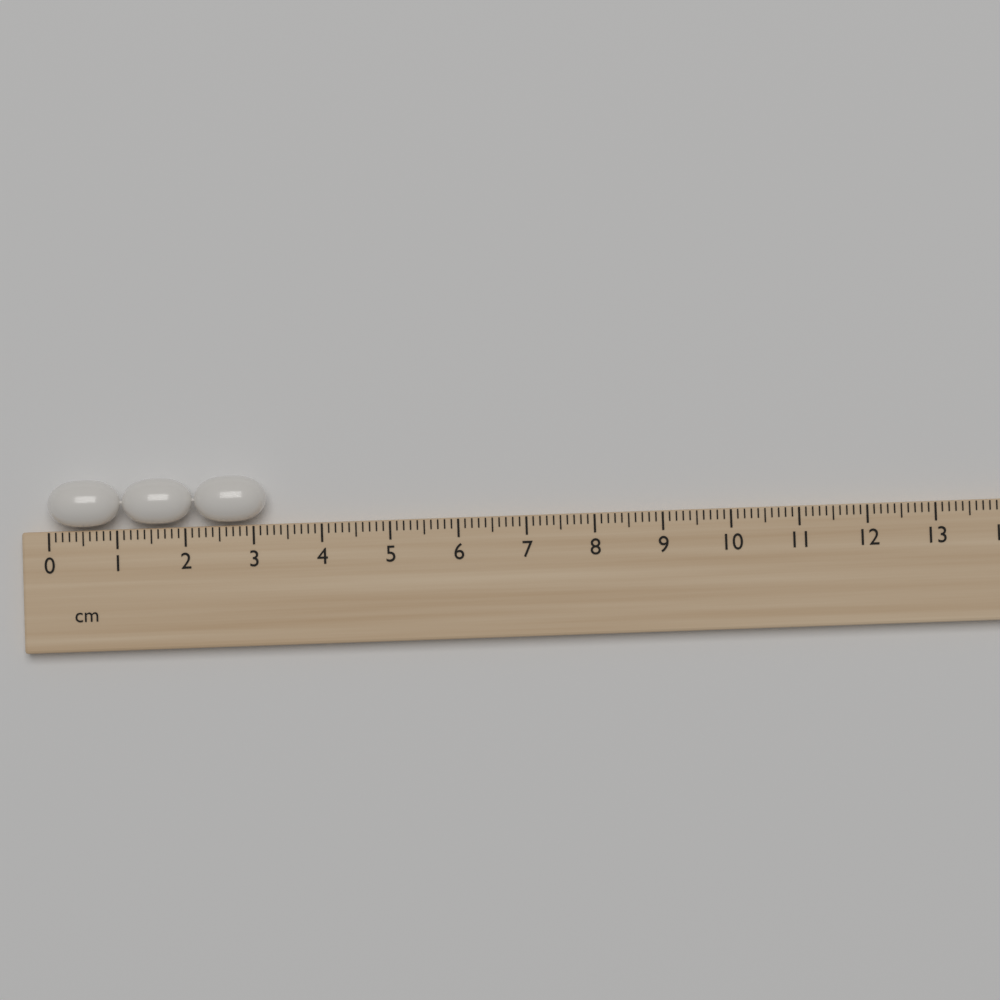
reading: 3.2 cm
